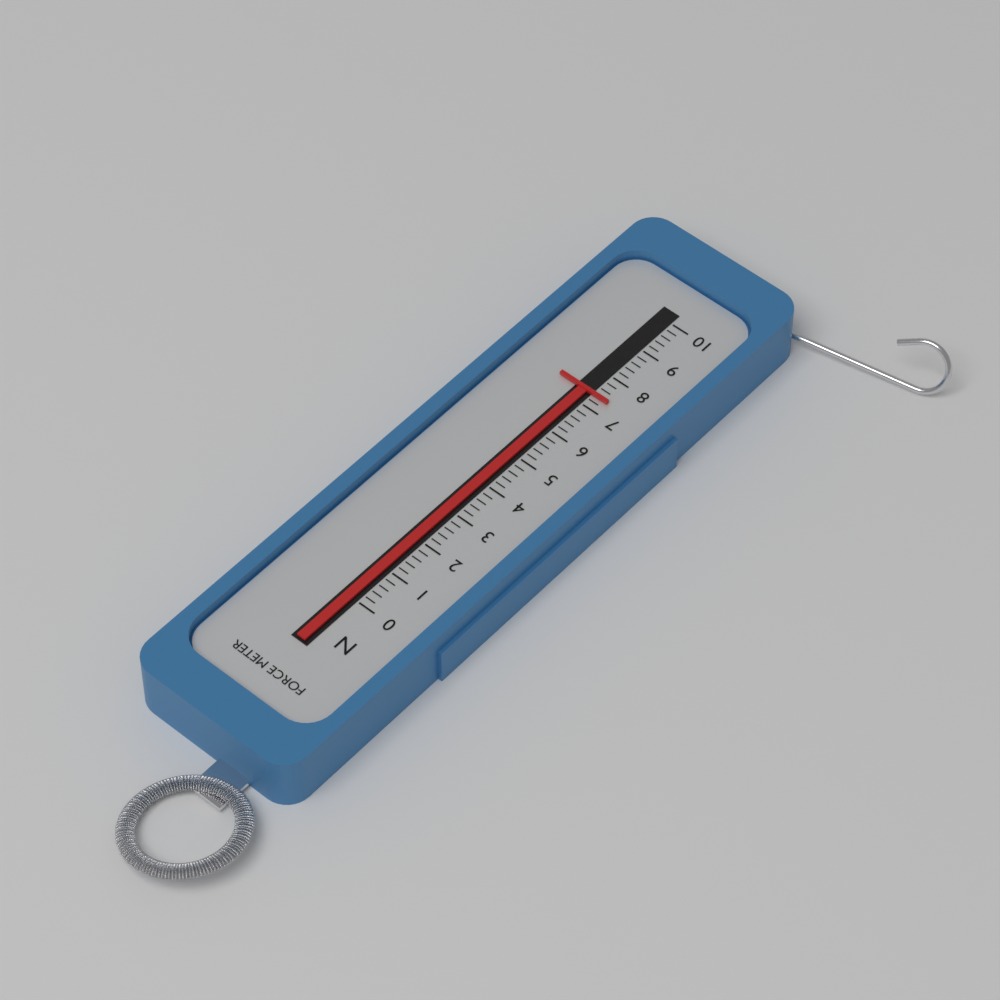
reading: 7.4 N
